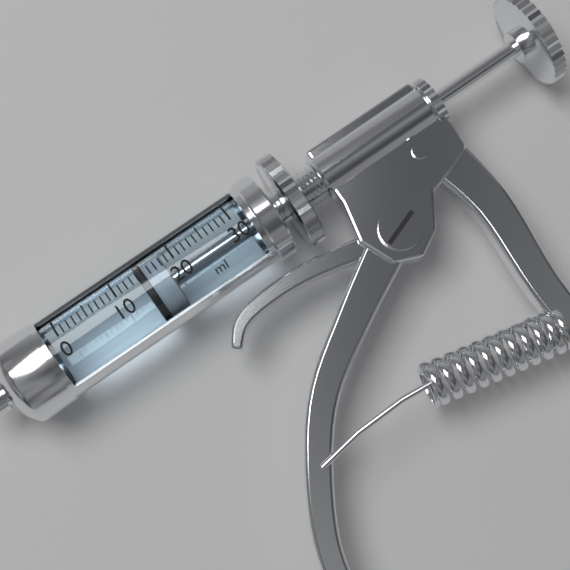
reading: 14 ml
